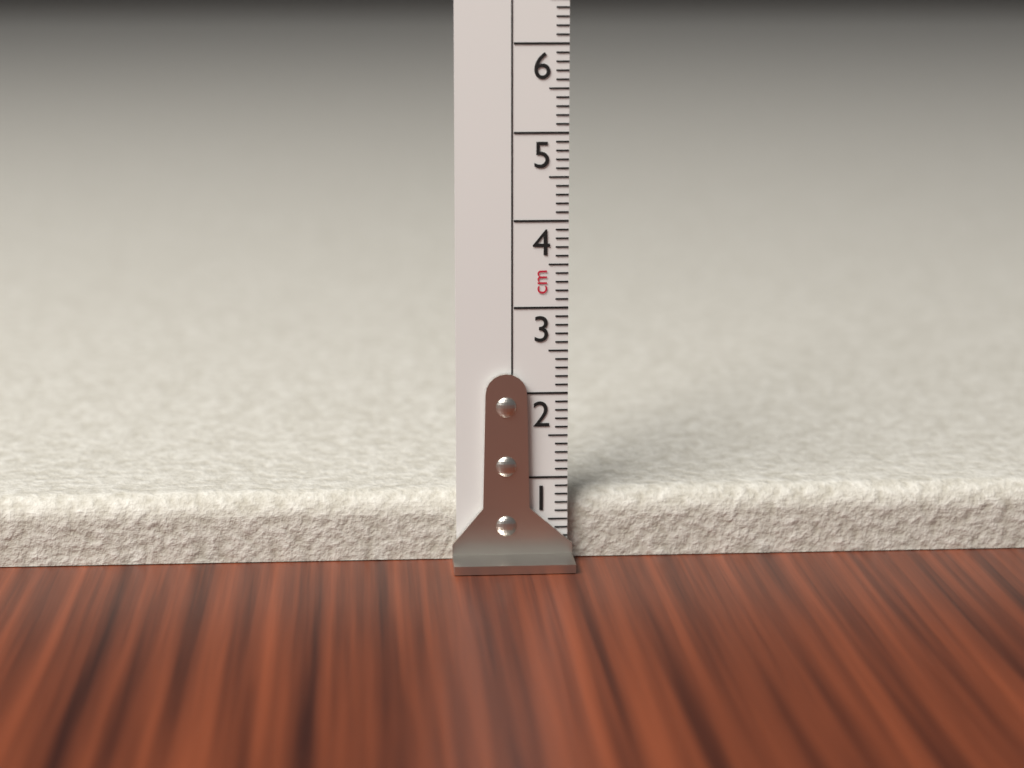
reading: 0.8 cm
